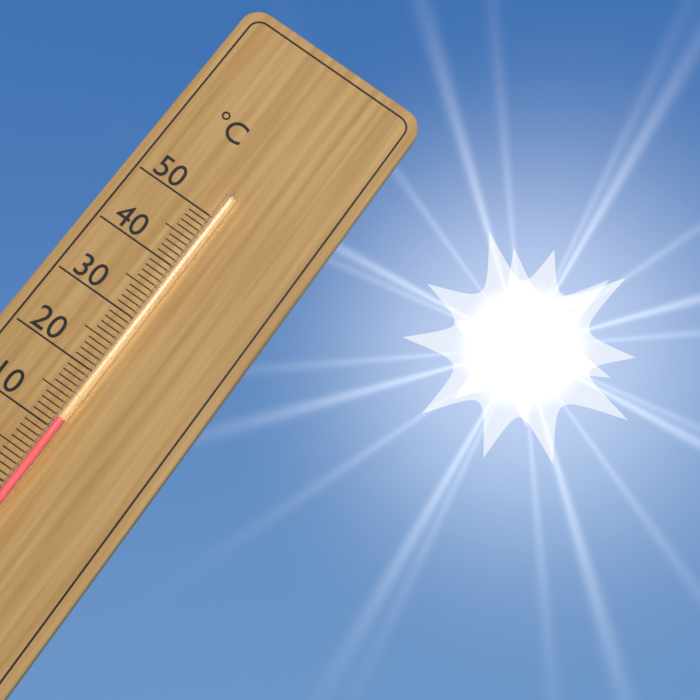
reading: 12 °C
